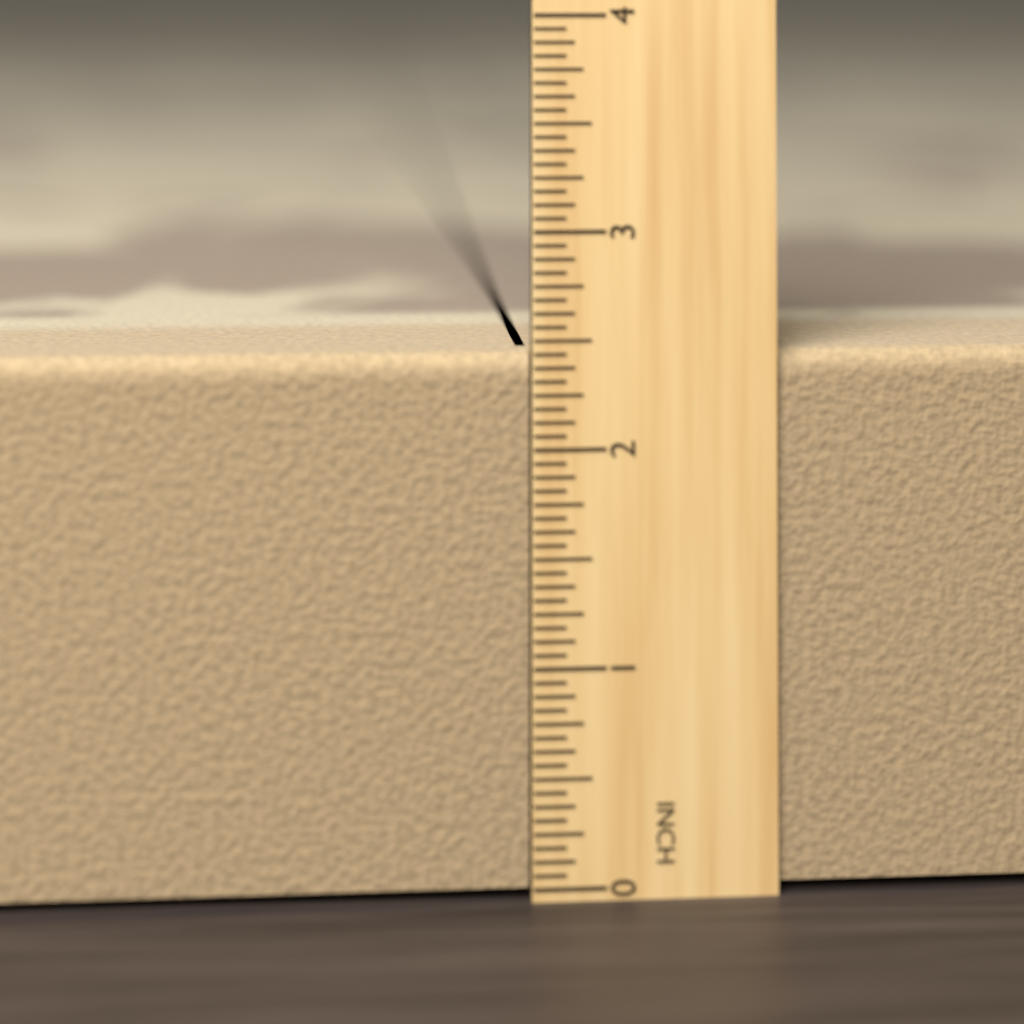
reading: 2.4375 in
